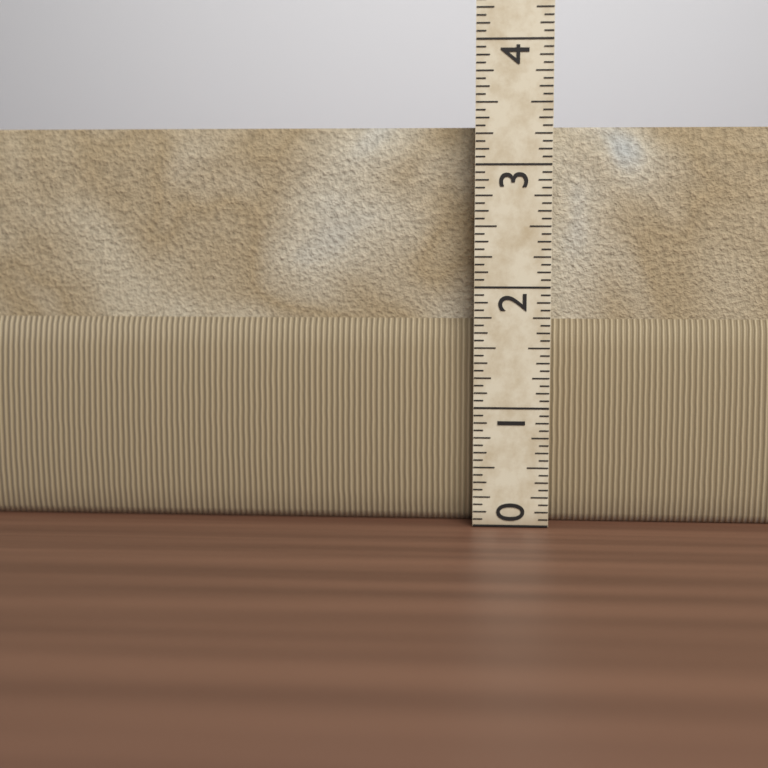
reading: 3.3125 (no unit)
